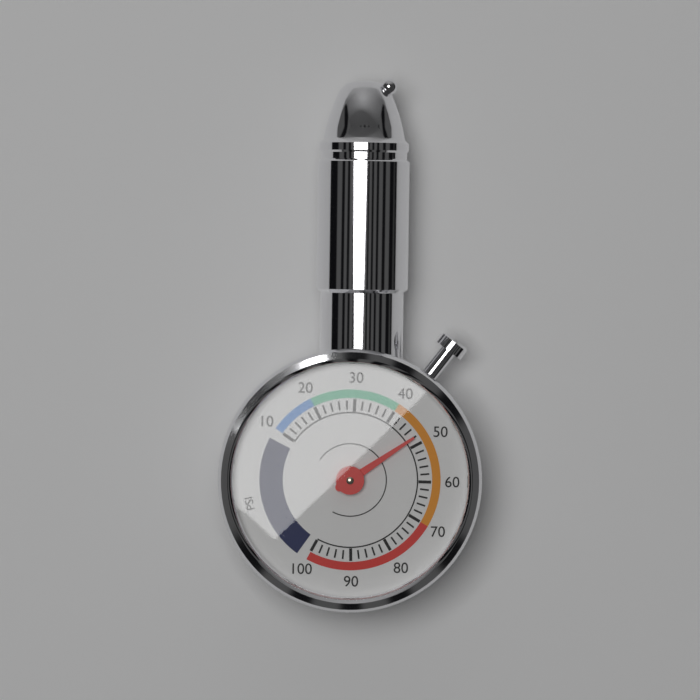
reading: 48 psi
